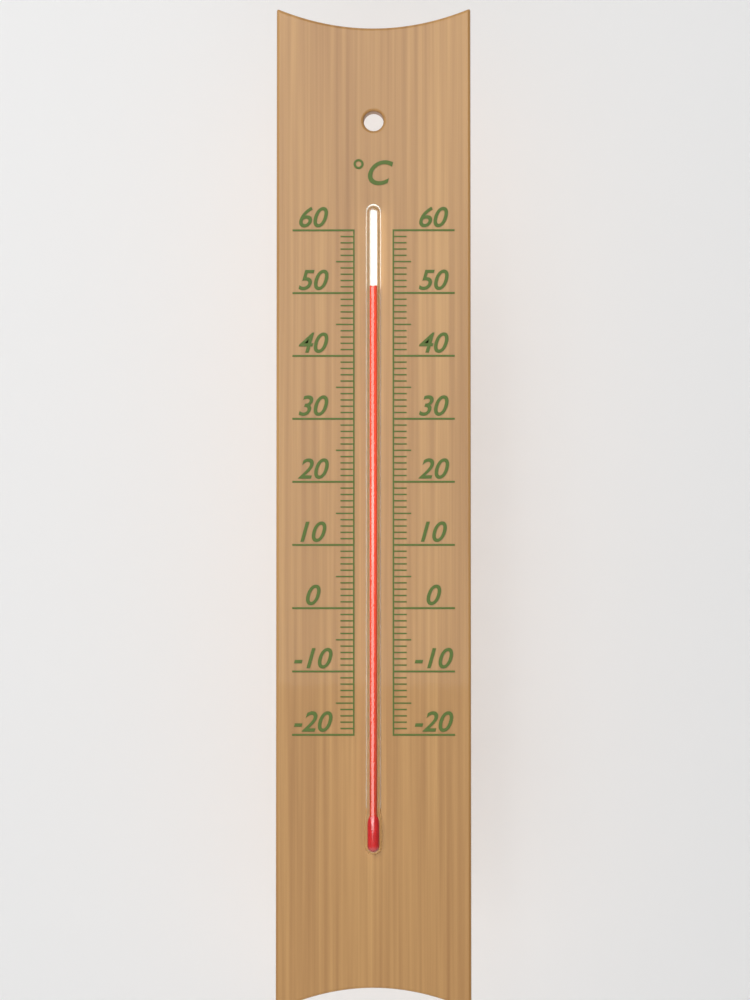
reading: 51 °C
